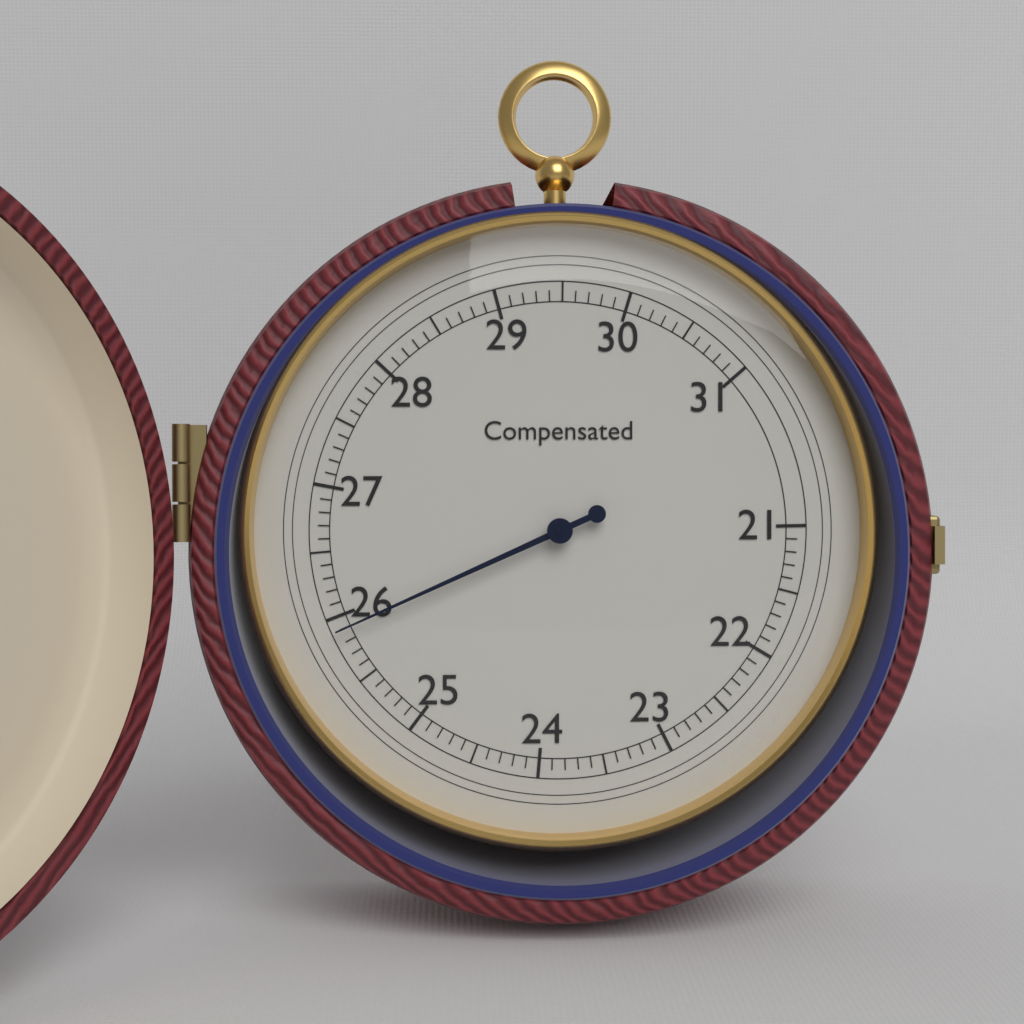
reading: 25.9 (no unit)
